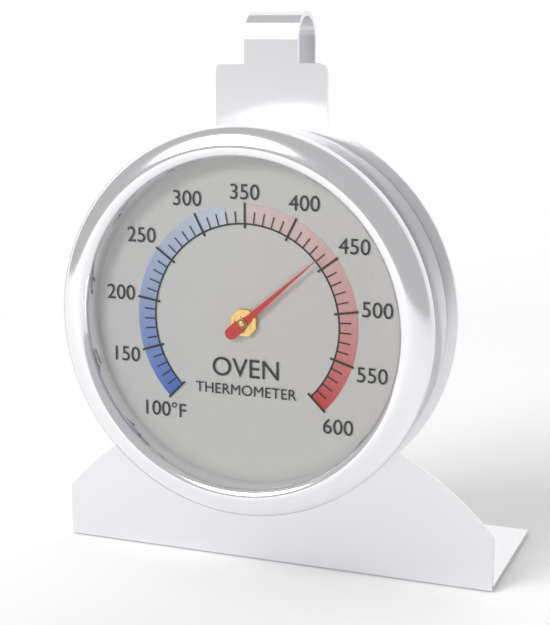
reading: 440 °F
